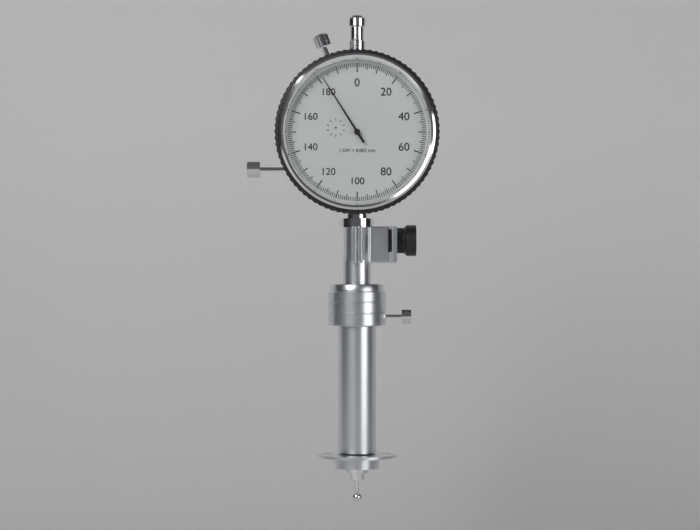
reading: 0.364 mm
